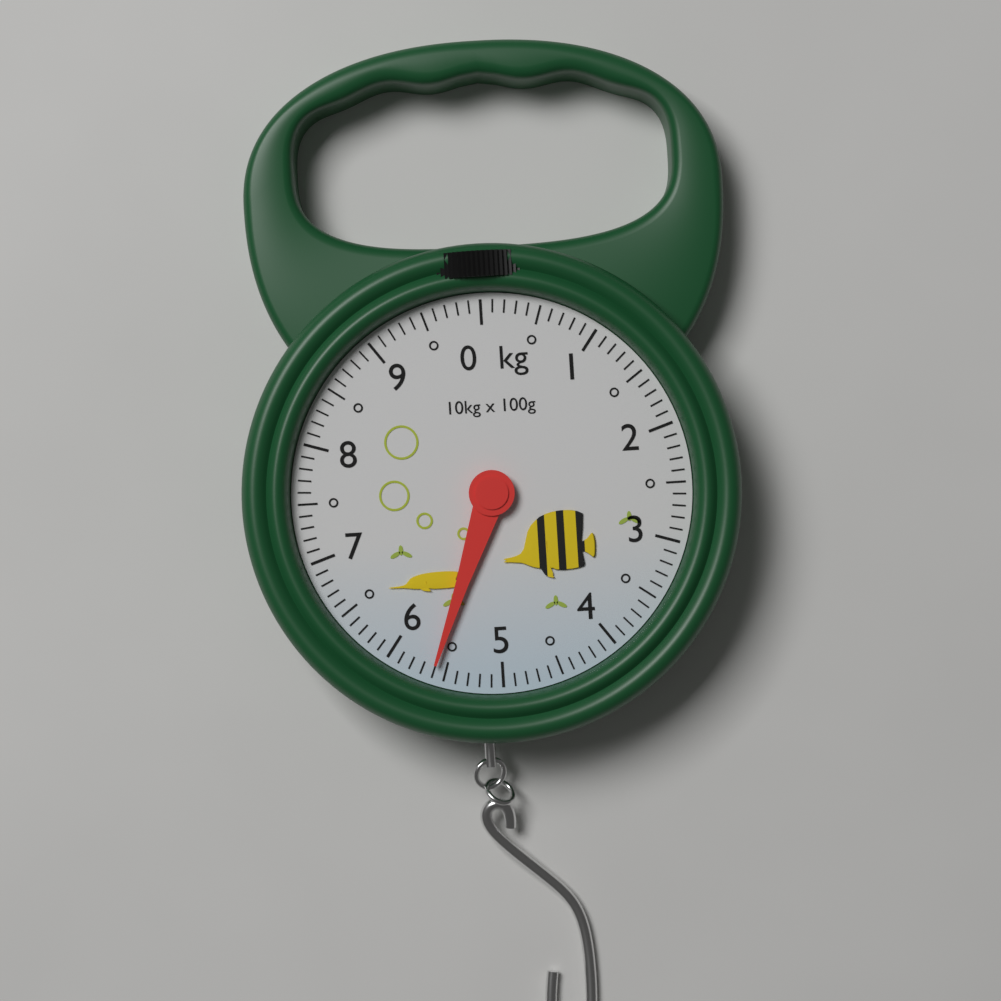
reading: 5.6 kg
